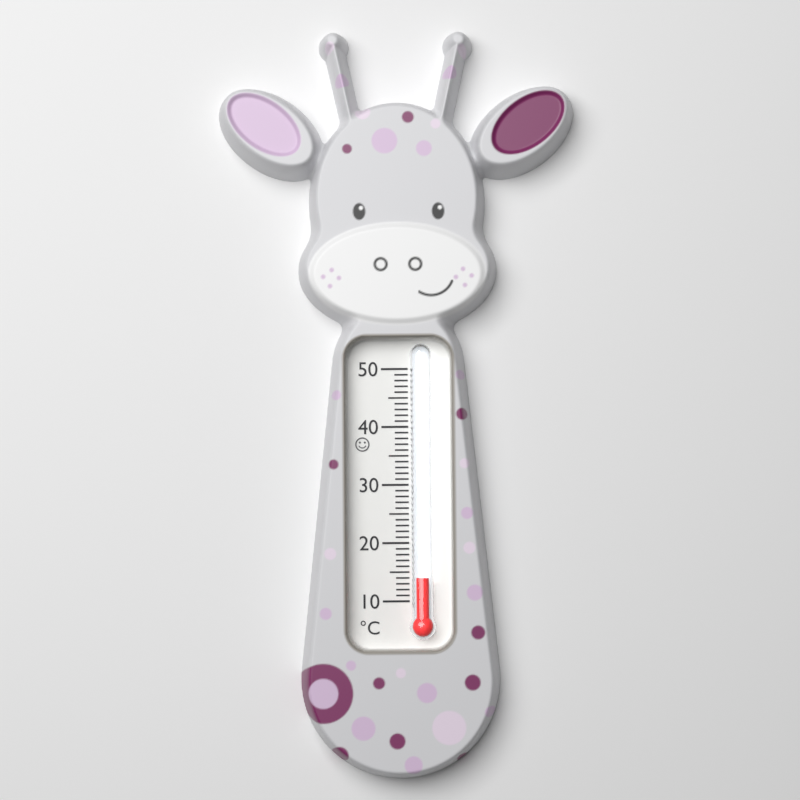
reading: 14 °C
